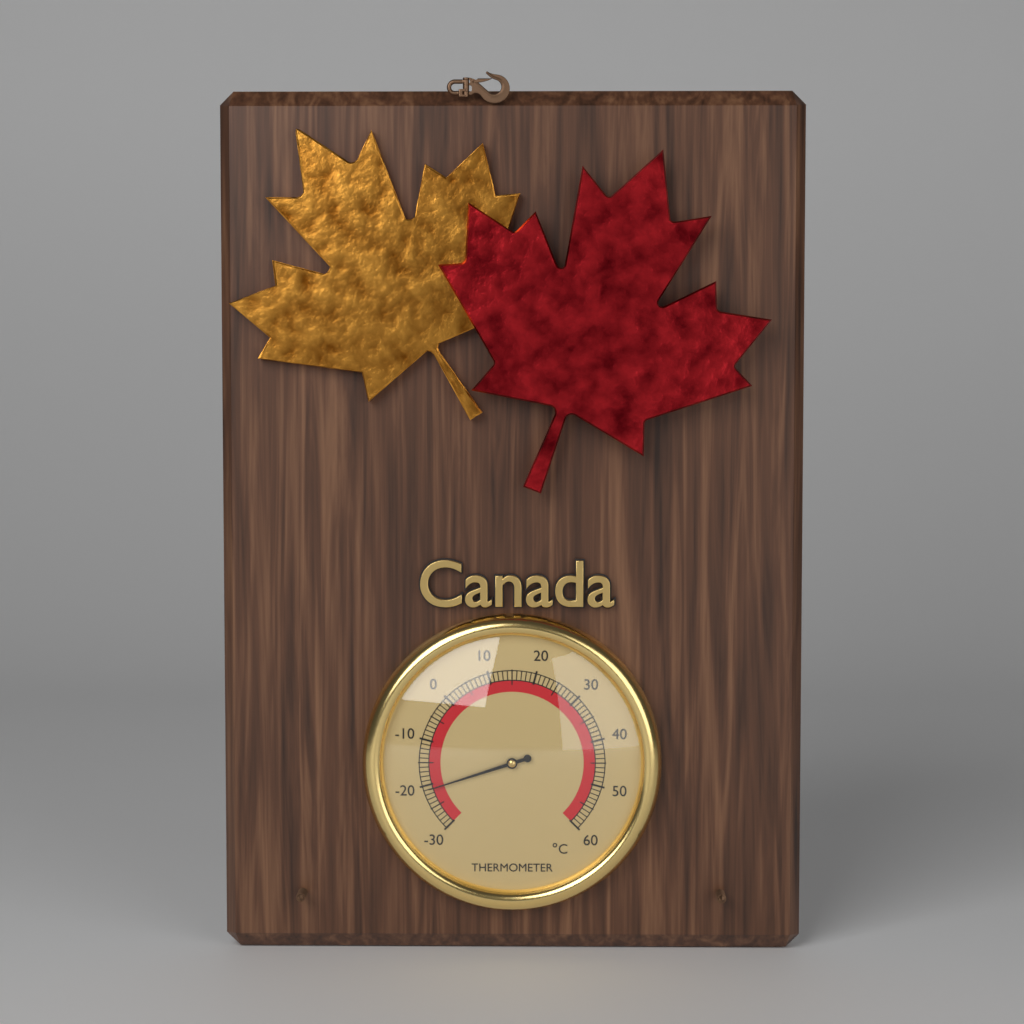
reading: -21 °C
